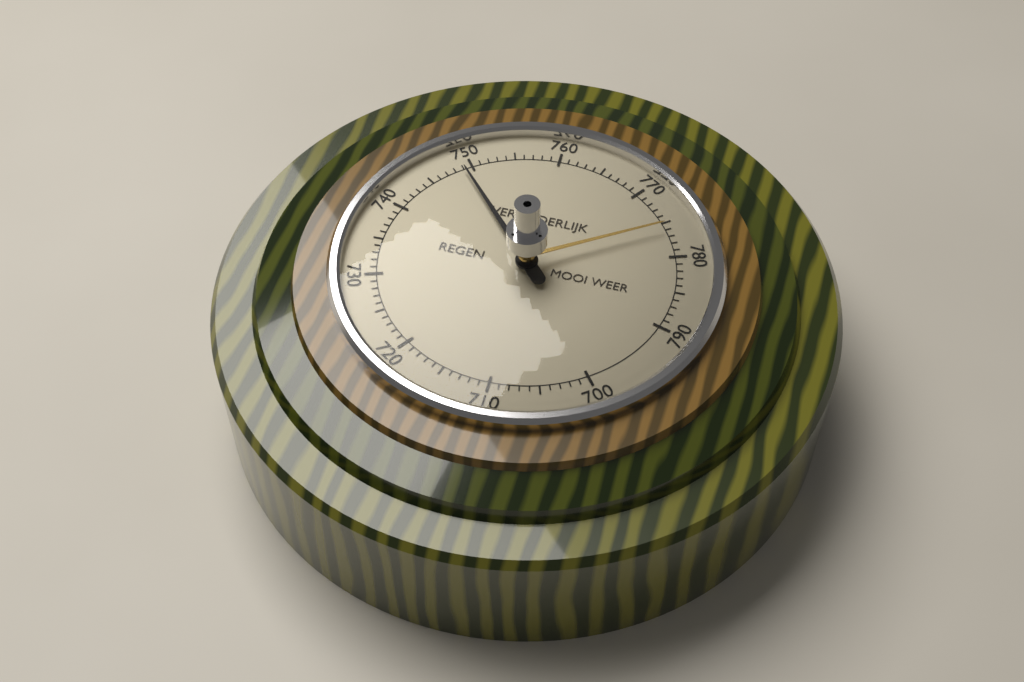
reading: 749 (no unit)
